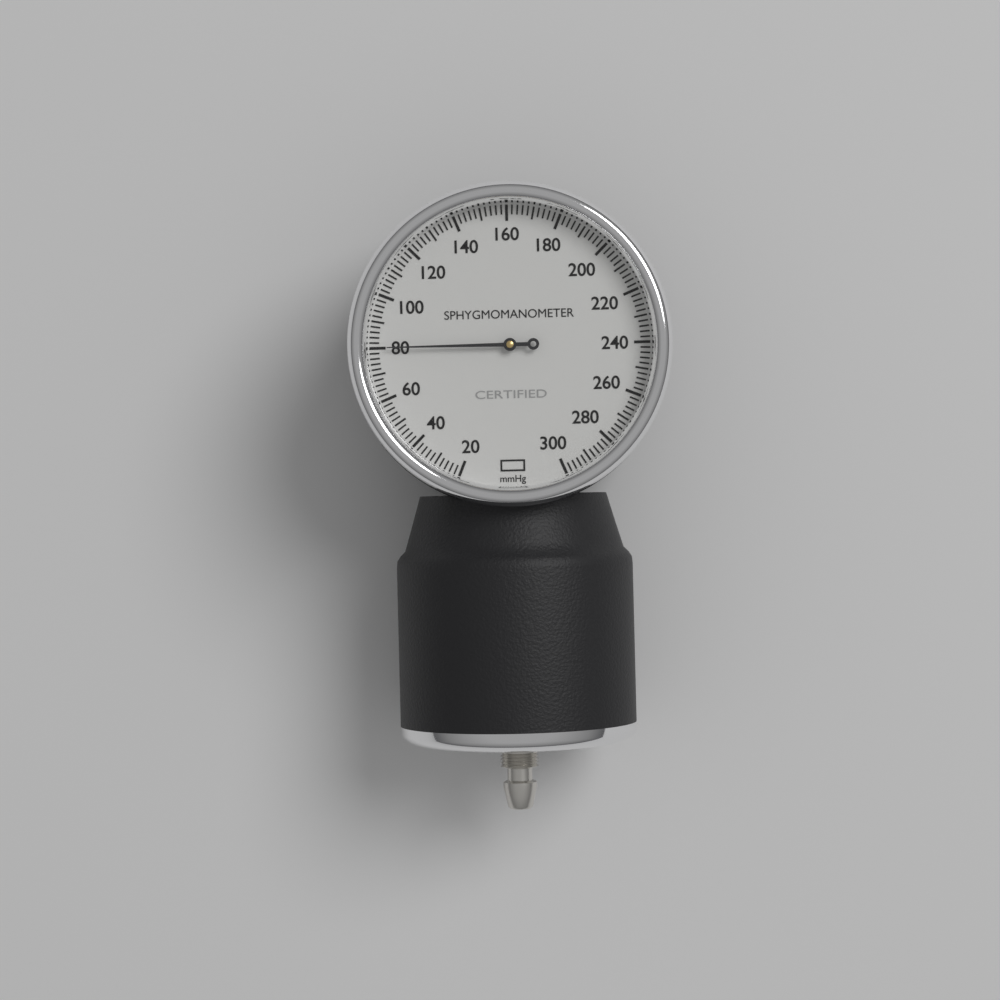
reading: 80 mmHg
